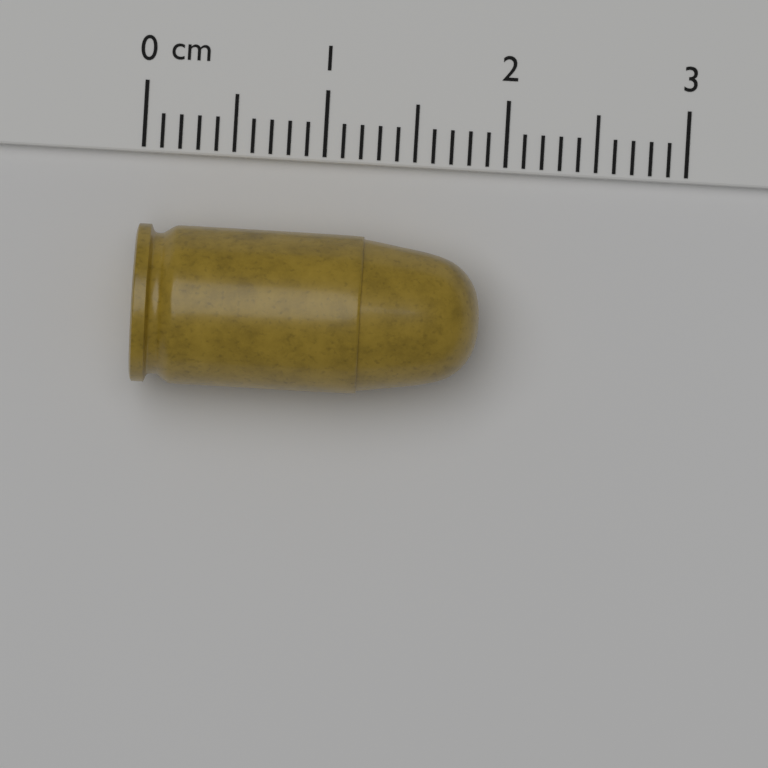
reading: 1.9 cm
